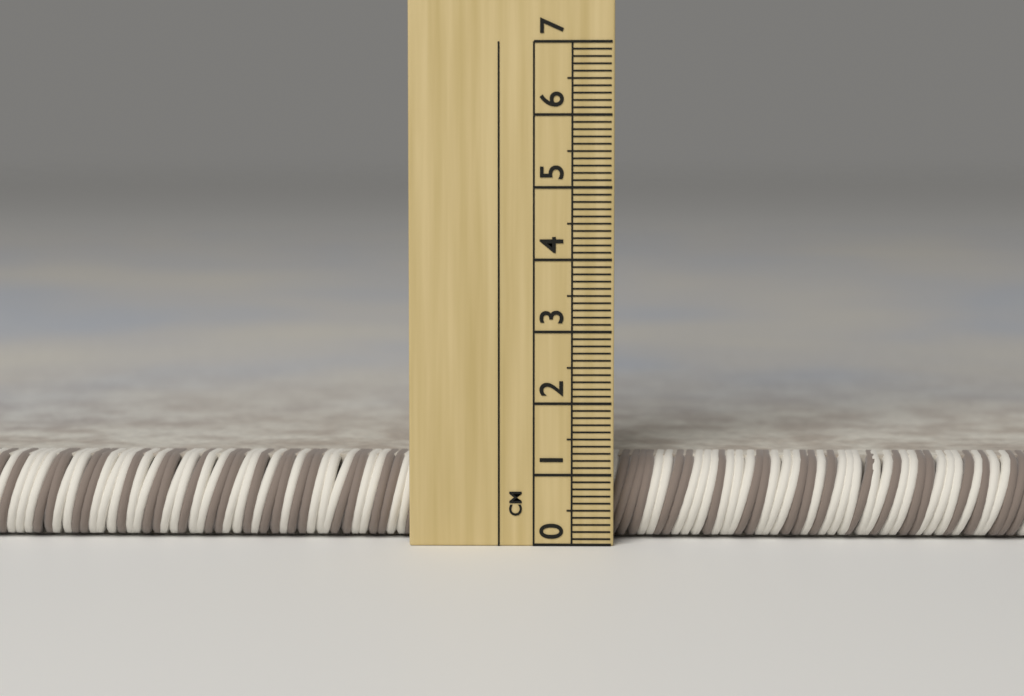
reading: 1.2 cm
